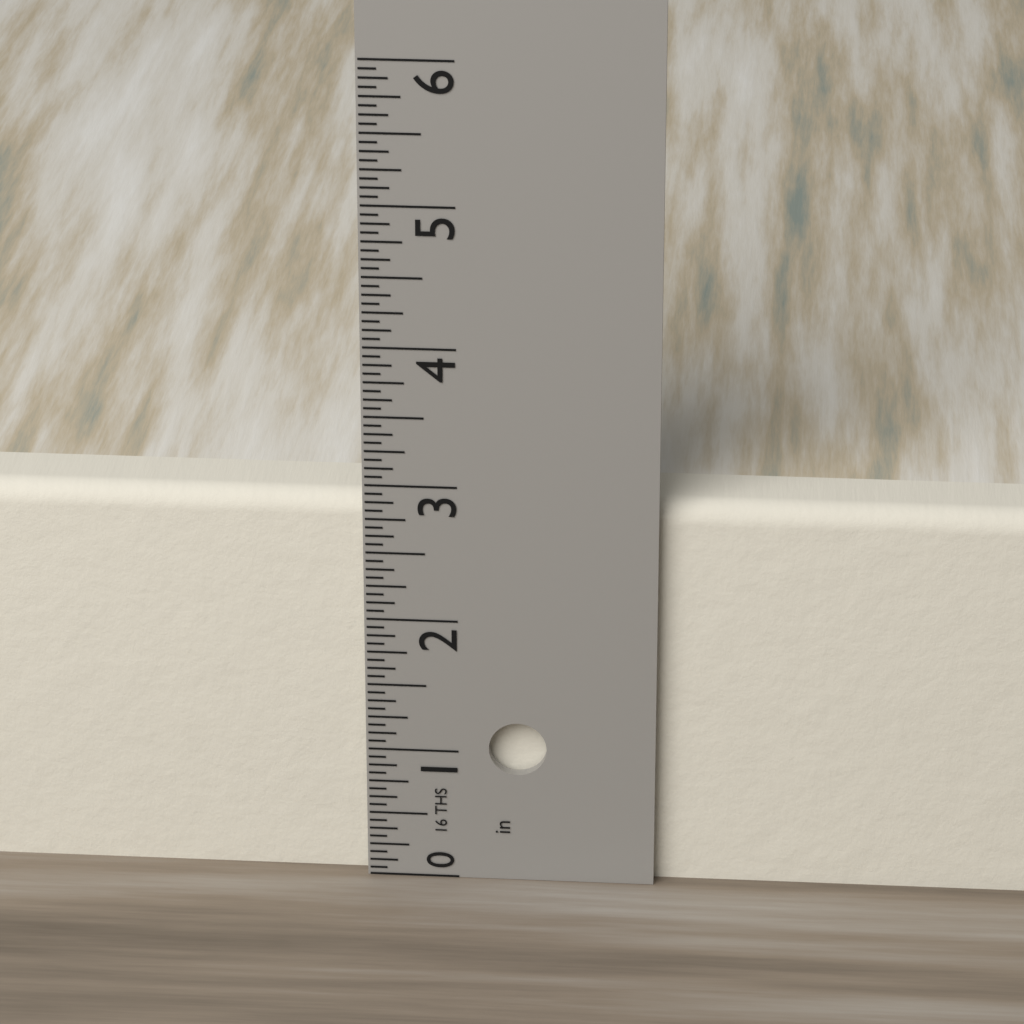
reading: 2.8750 in
